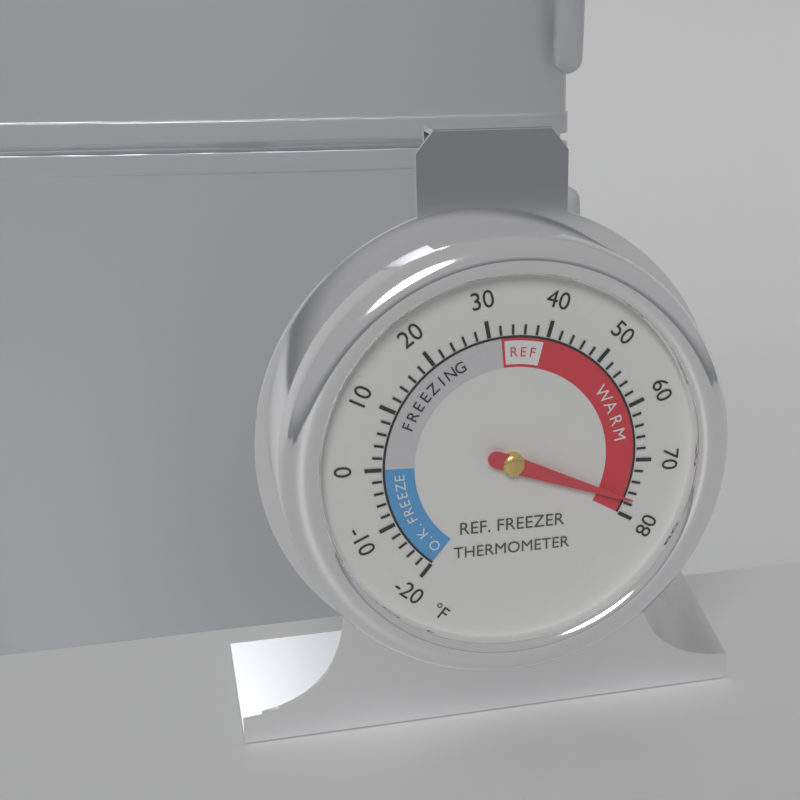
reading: 77 °F
